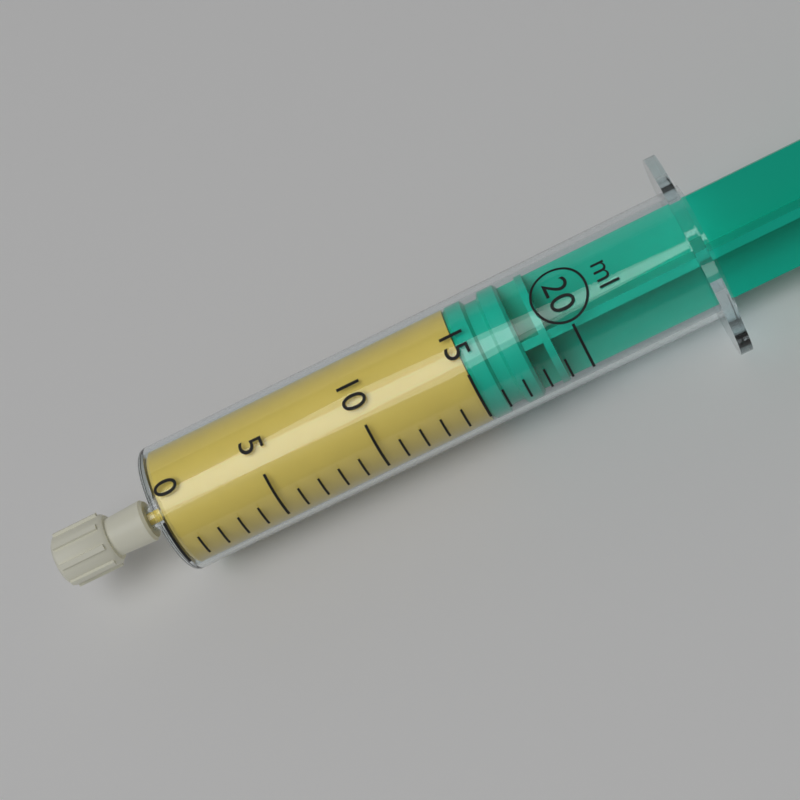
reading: 15 ml
